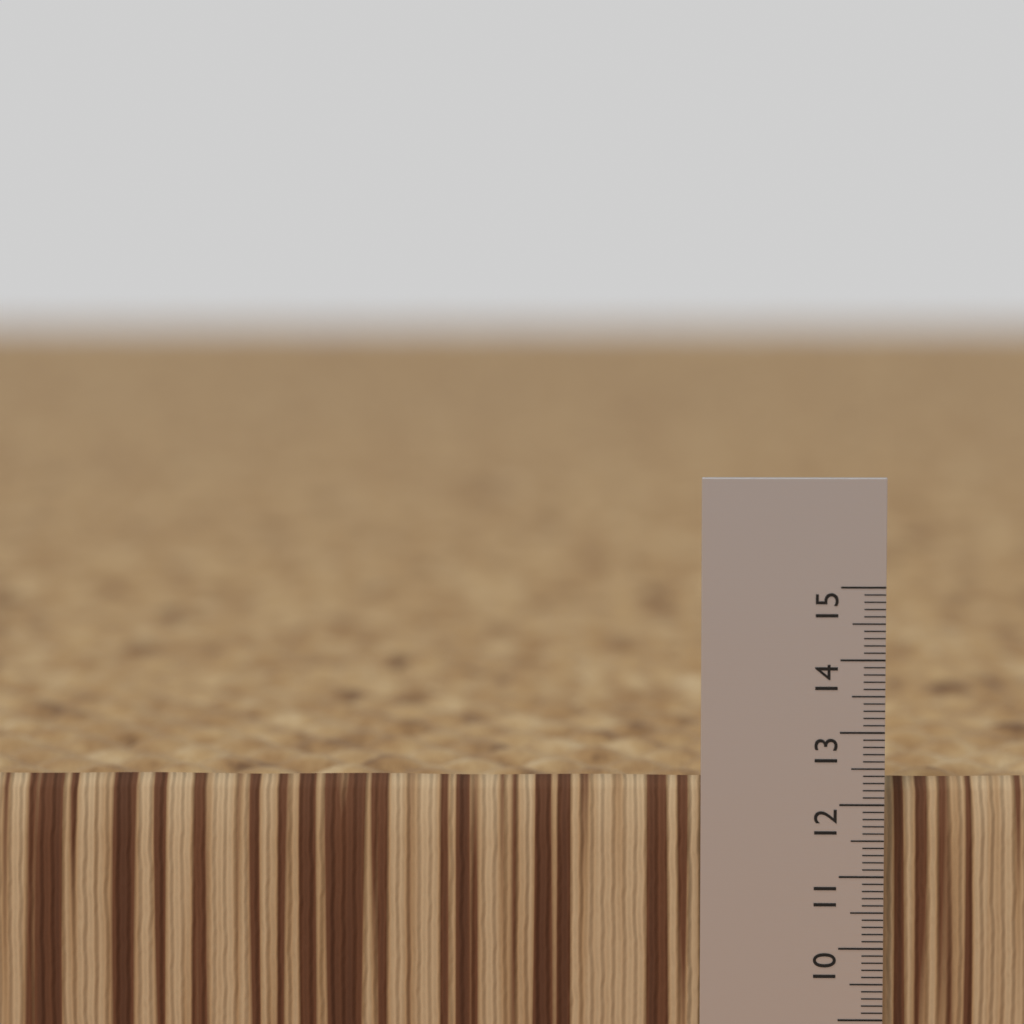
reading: 12.3 (no unit)
